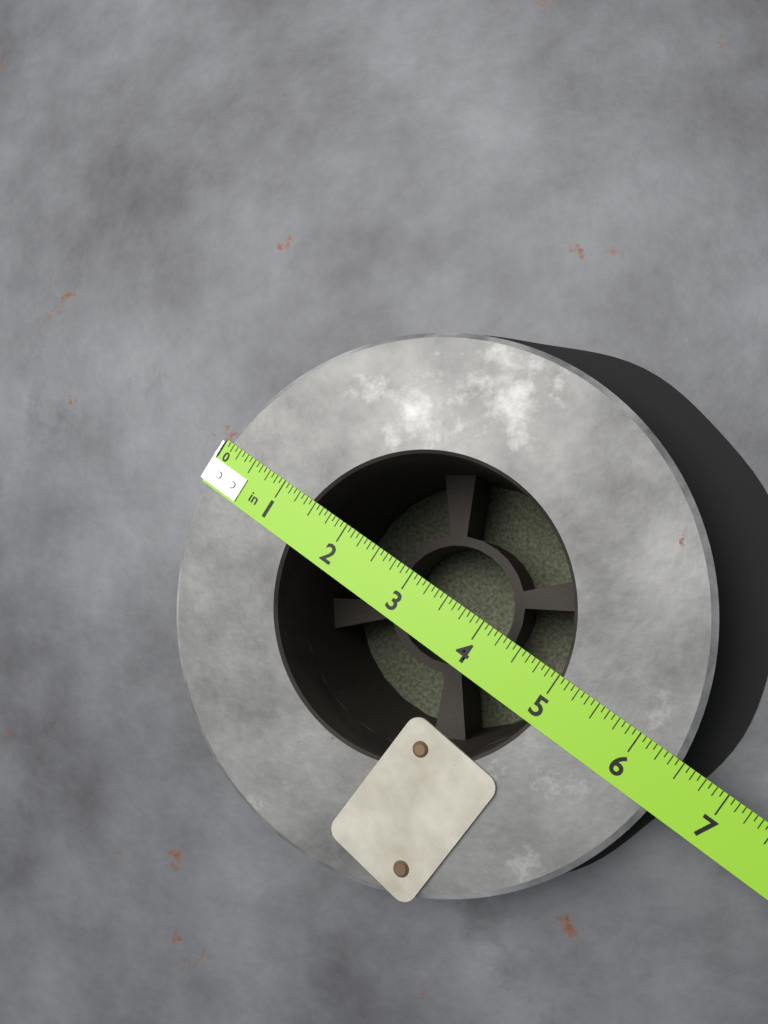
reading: 6.5000 in
